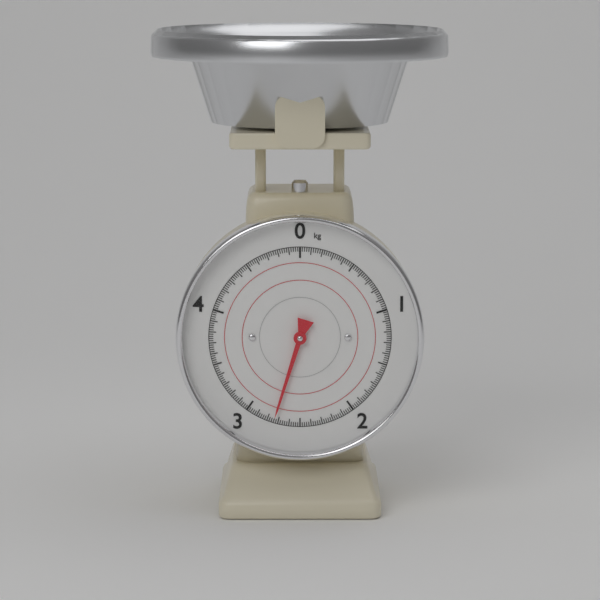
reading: 2.74 kg
